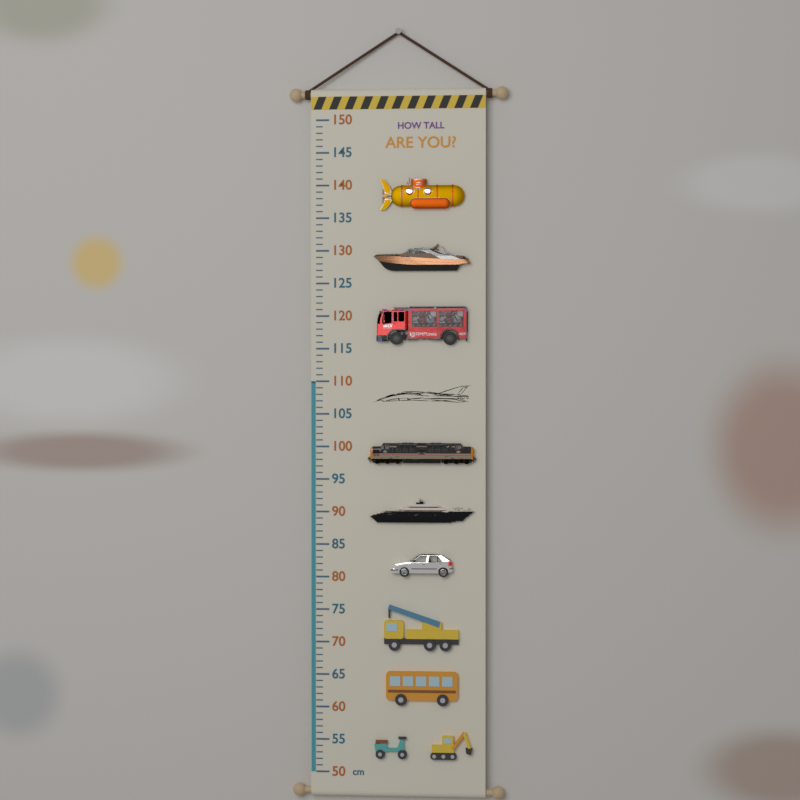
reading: 110 cm
